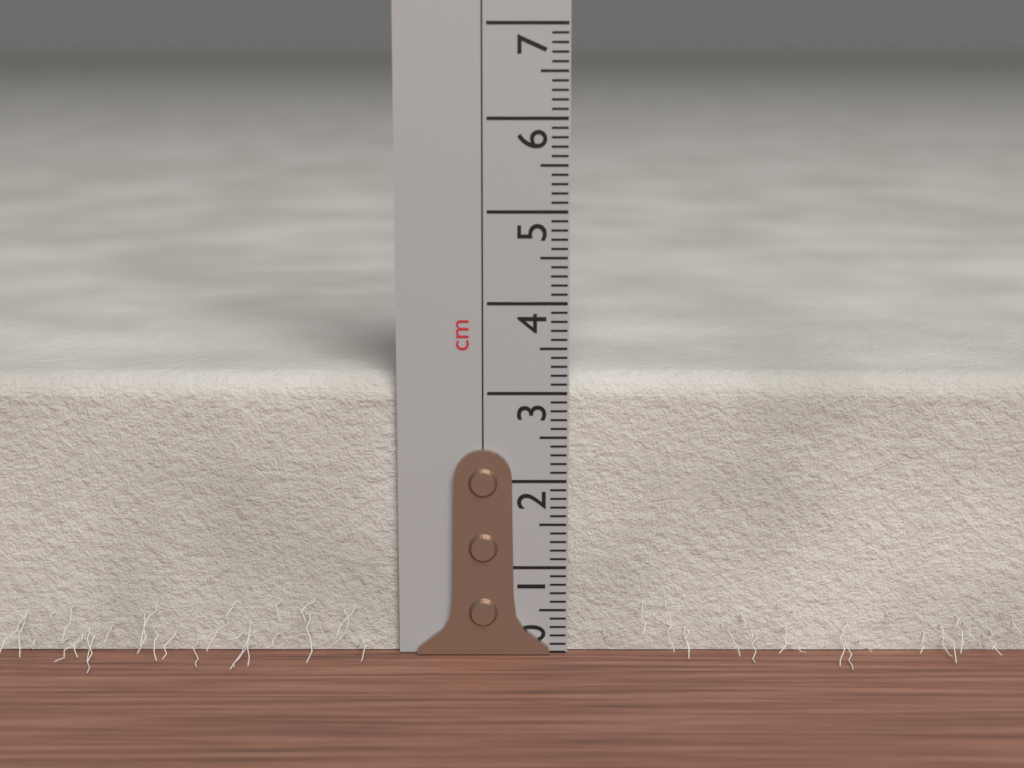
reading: 3.2 cm
